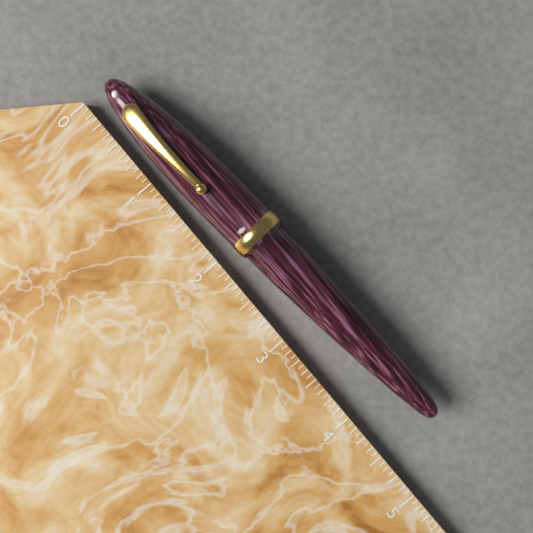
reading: 4.5000 (no unit)
